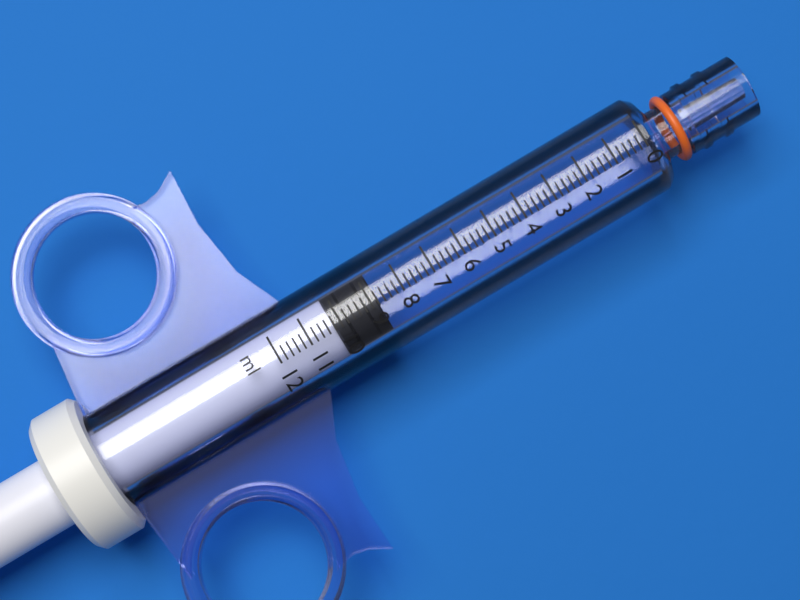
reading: 8.8 ml
